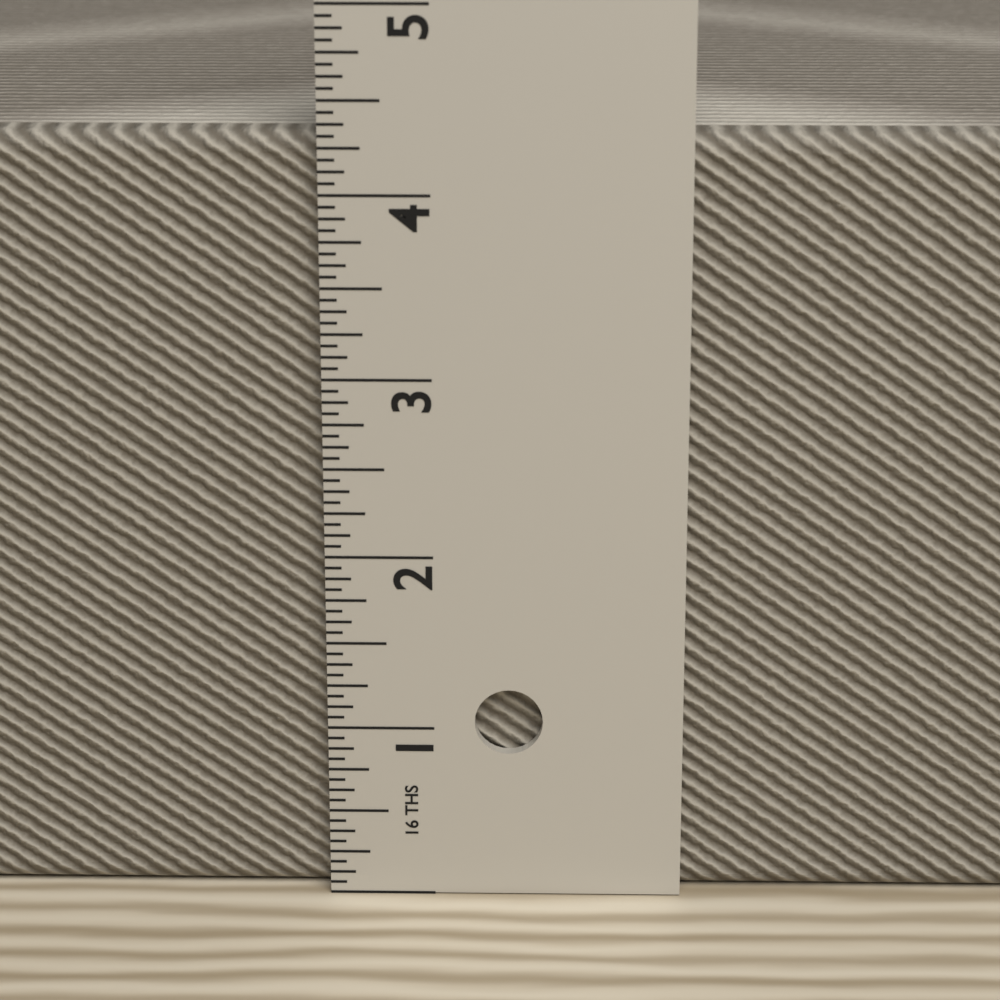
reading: 4.3125 in
